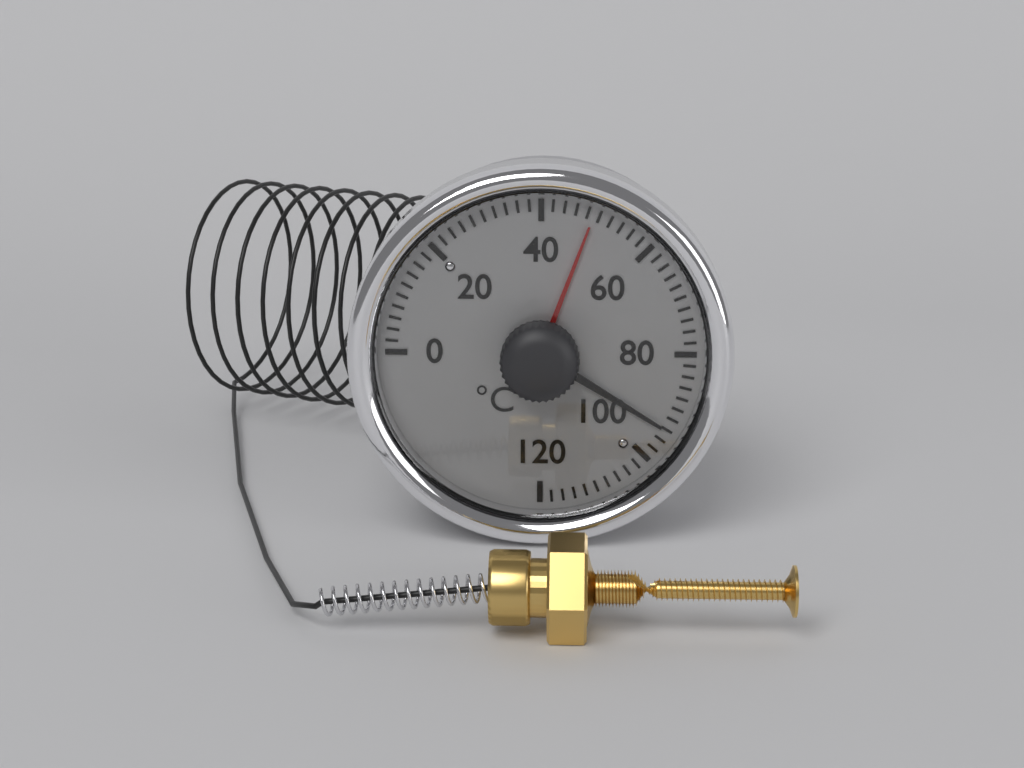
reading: 94 °C
